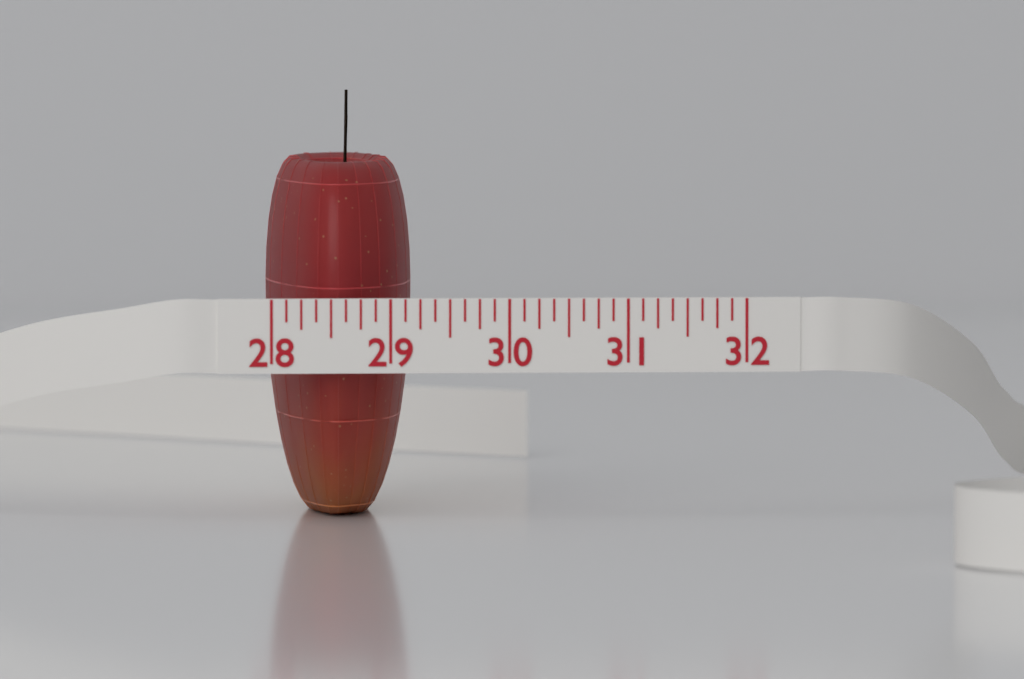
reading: 29.250 (no unit)
